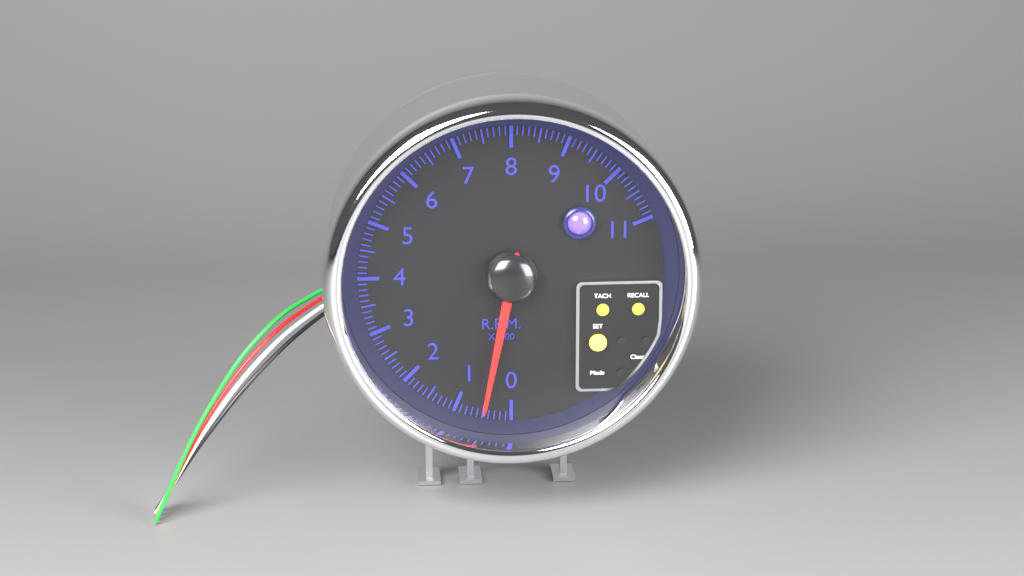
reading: 0.5 rpm x1000
